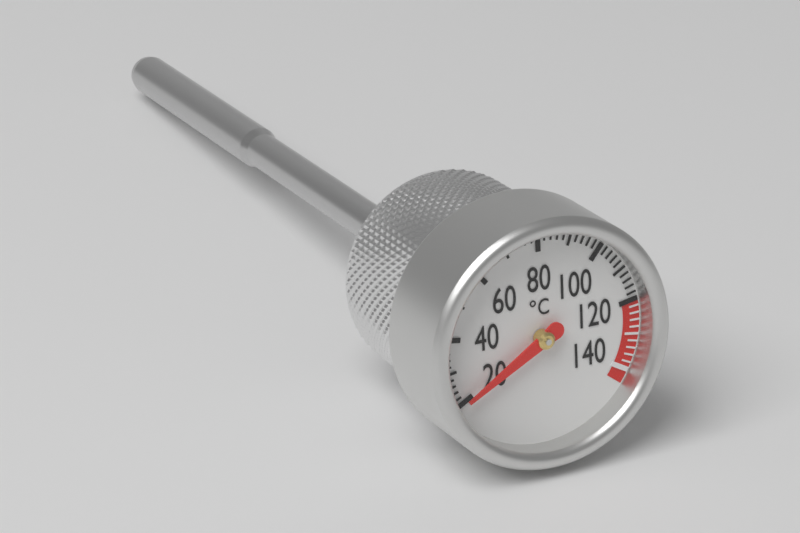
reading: 20 °C
